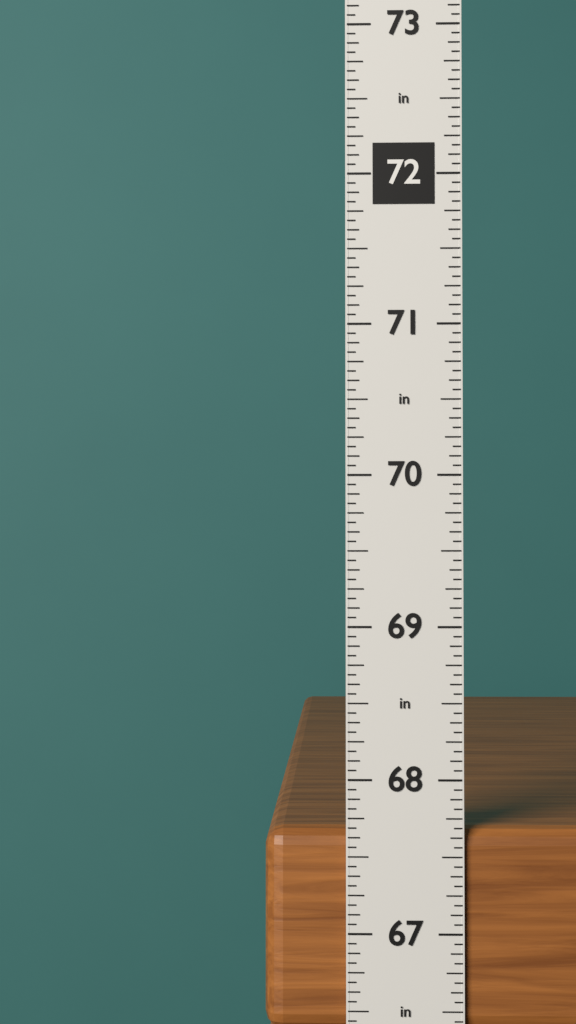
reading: 67.6875 in
